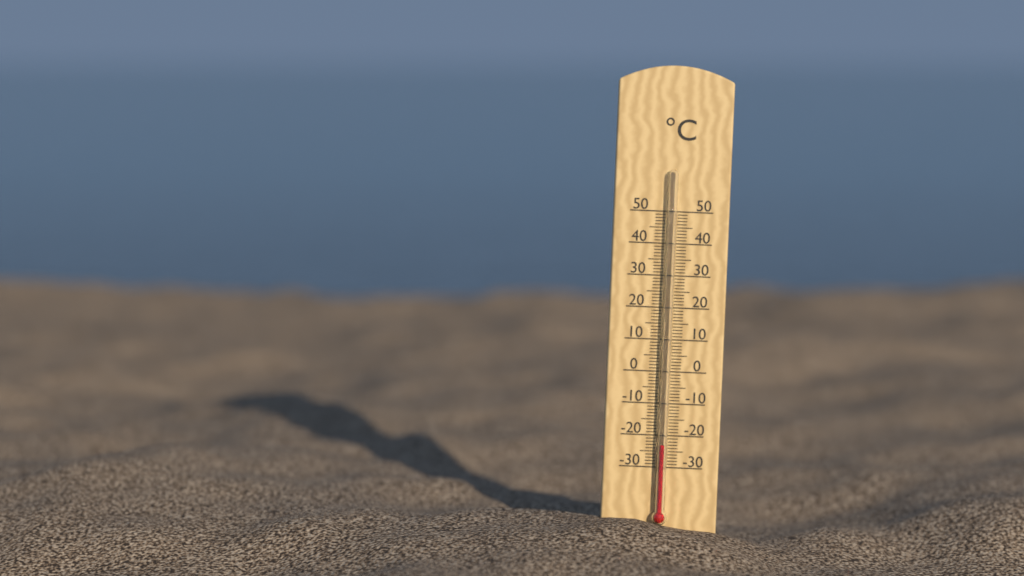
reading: -23 °C
